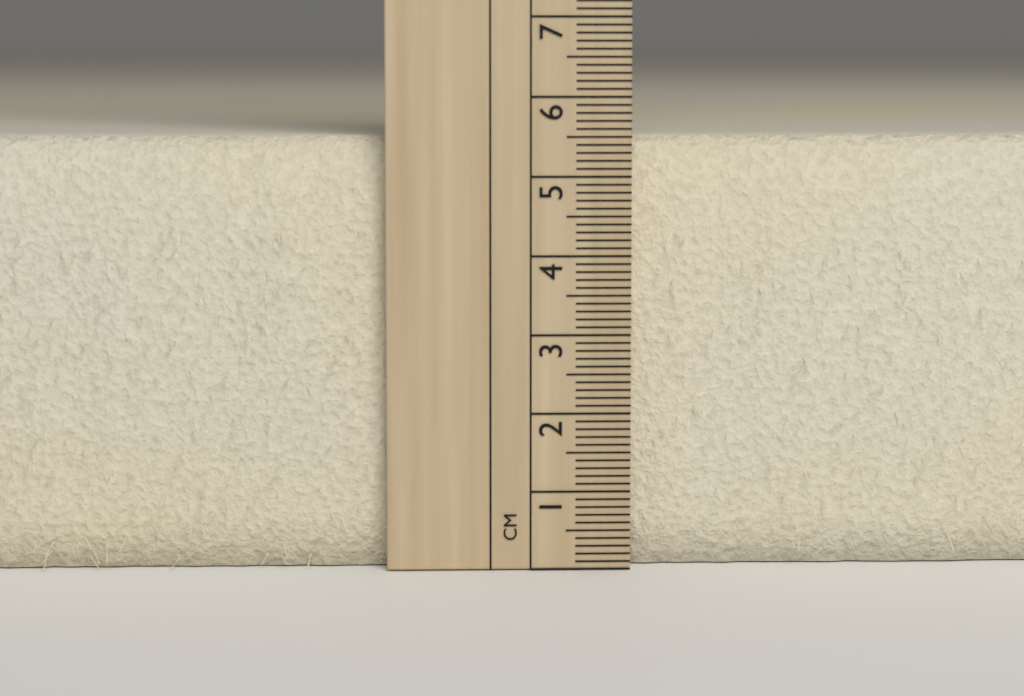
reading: 5.5 cm
